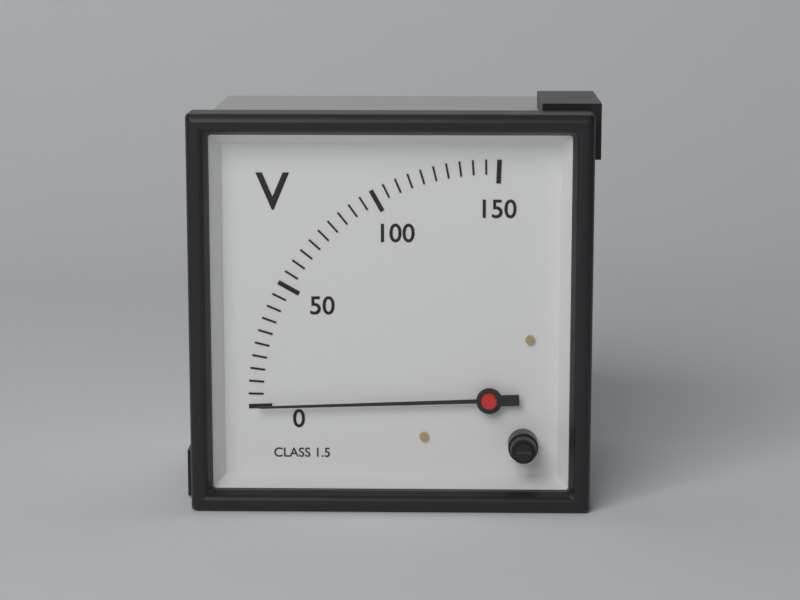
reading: 0 V
